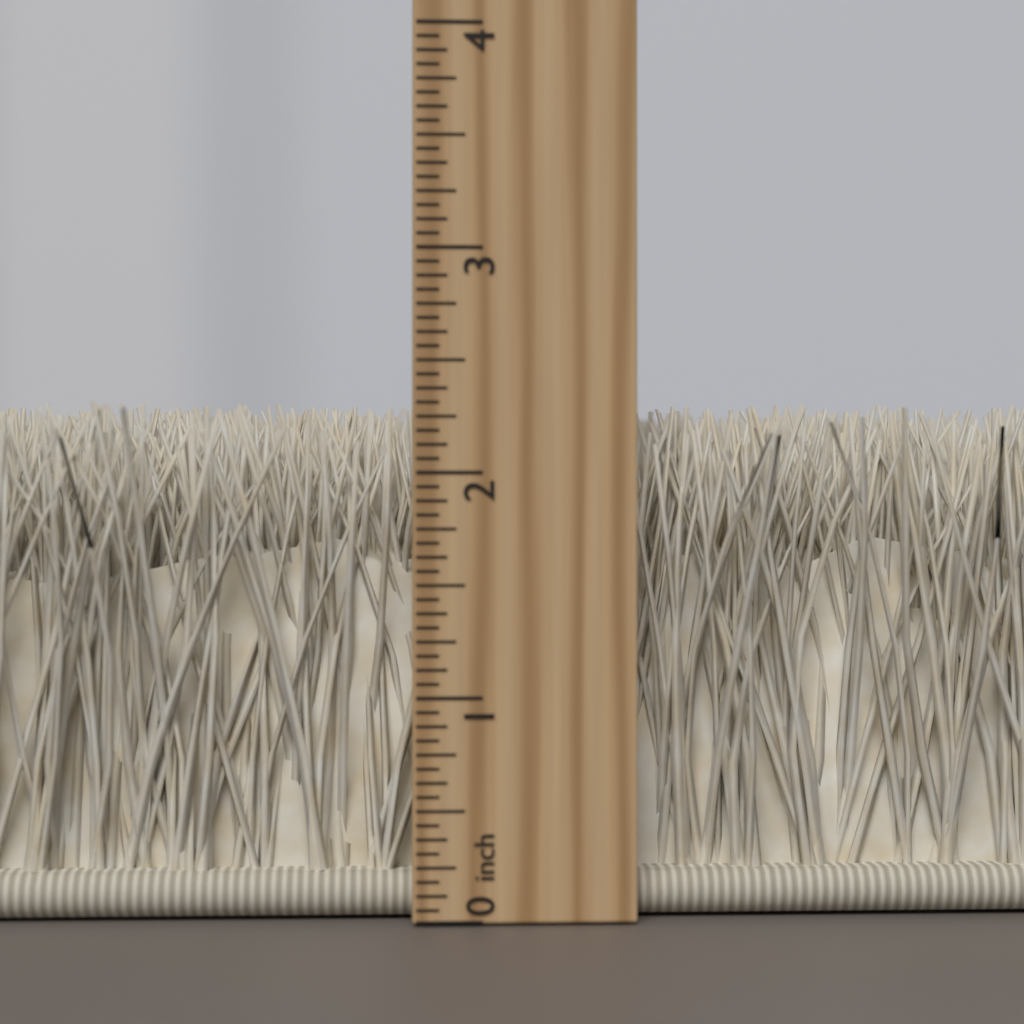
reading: 2.3125 inch
